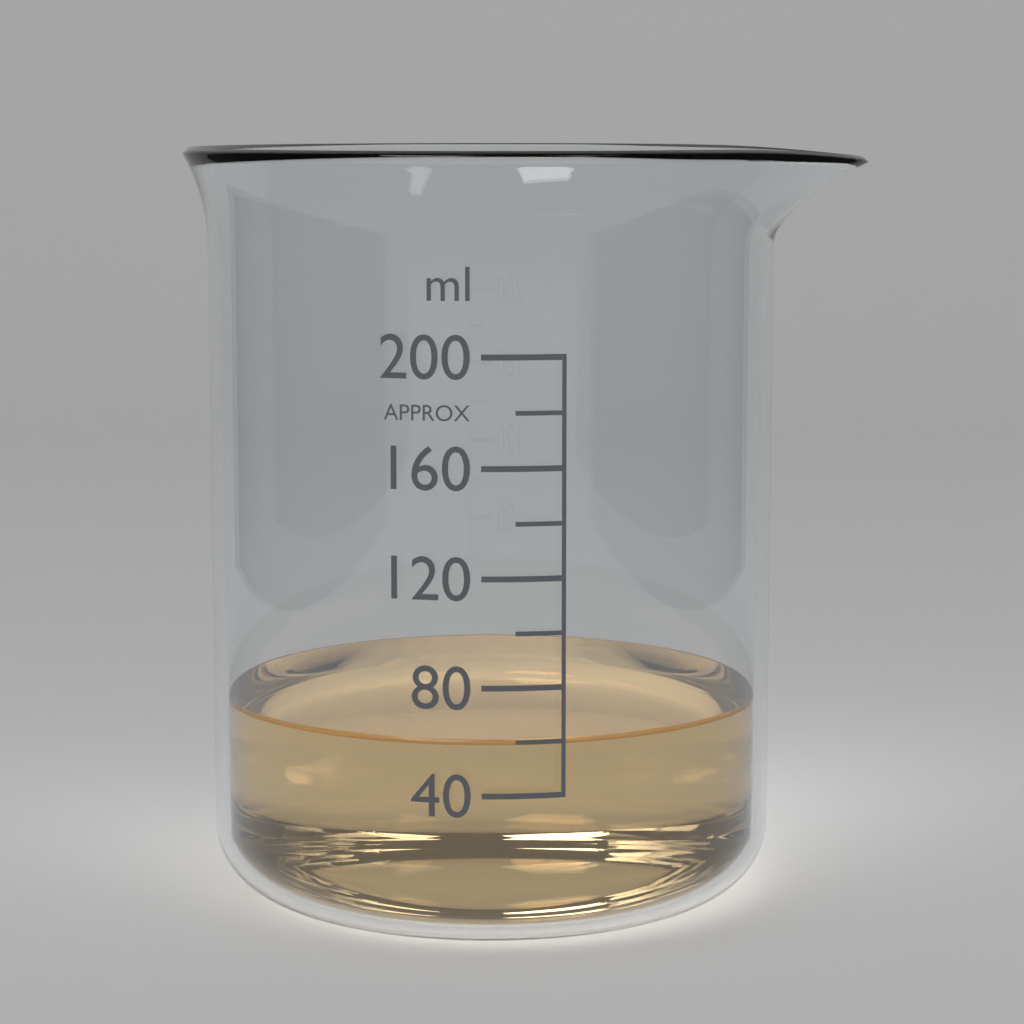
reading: 60 ml
